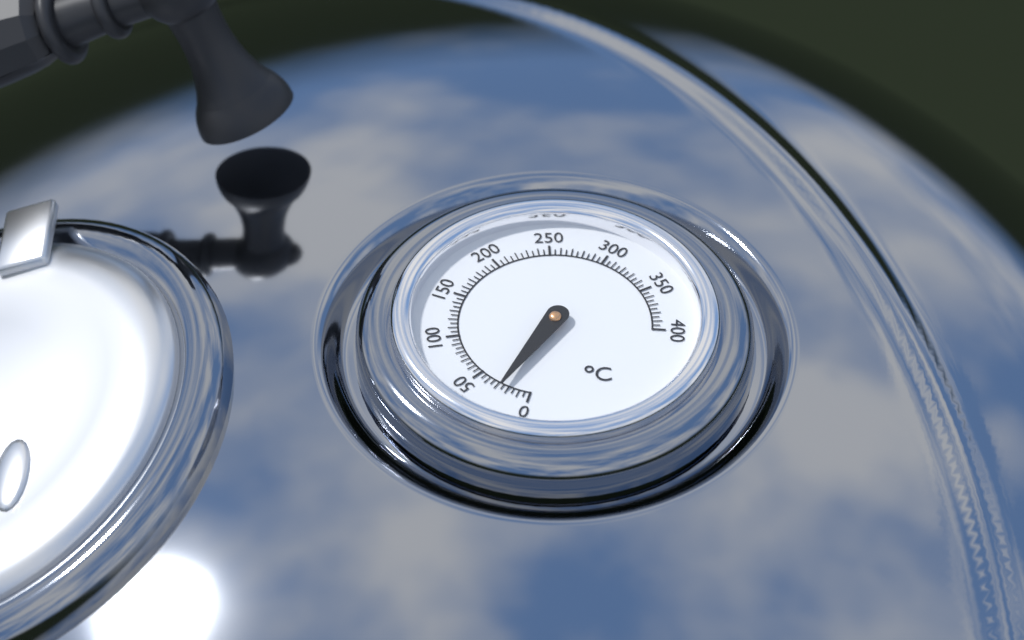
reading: 25 °C
